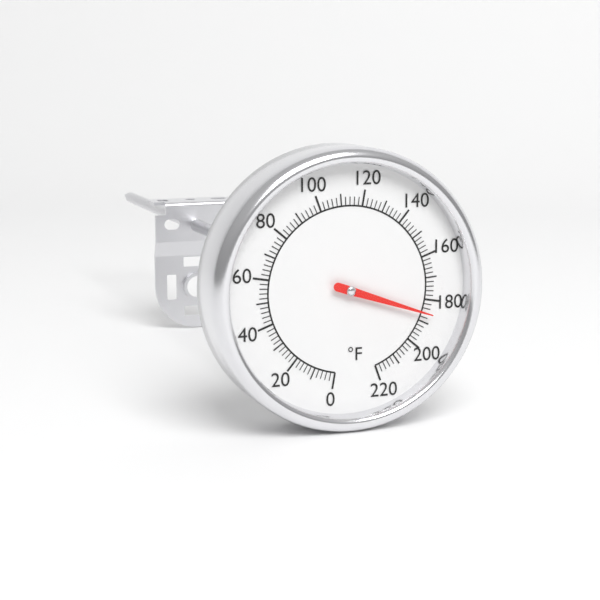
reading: 186 °F
